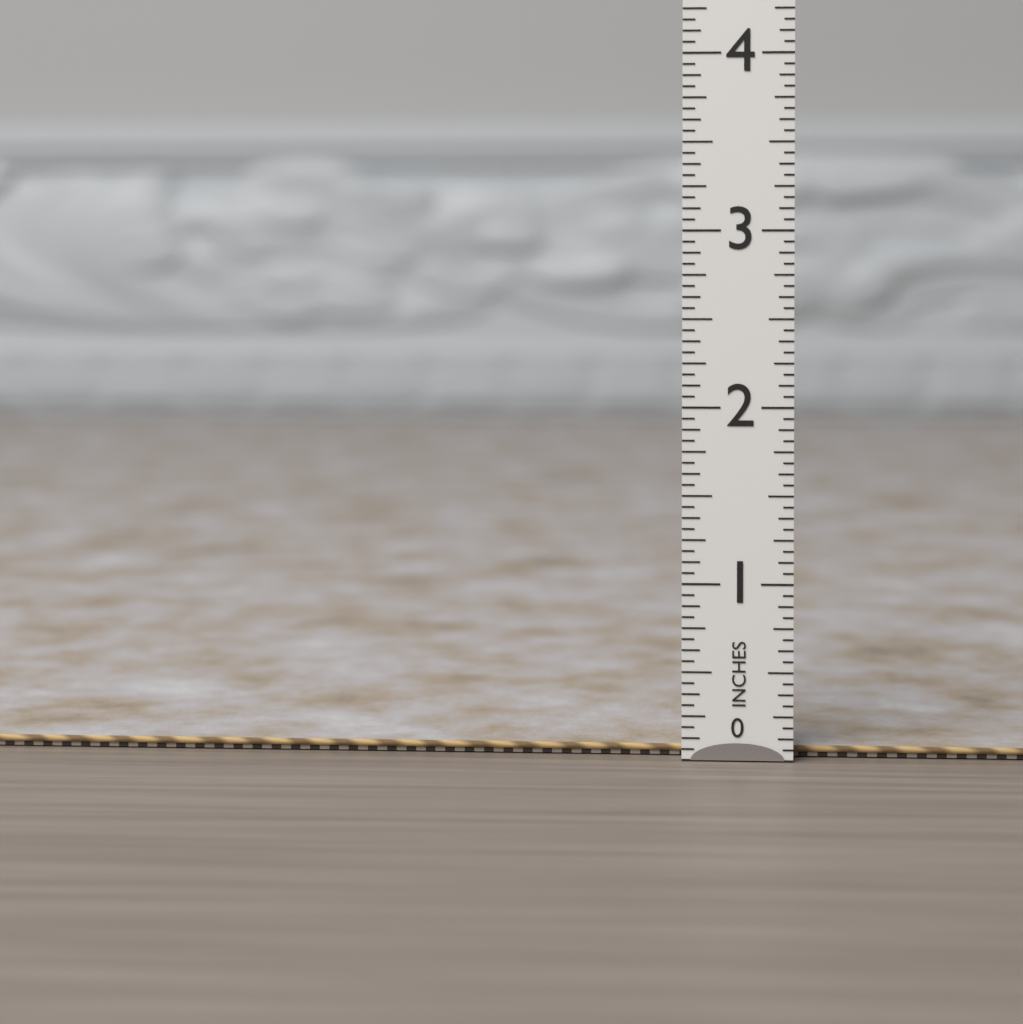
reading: 0.0625 in
